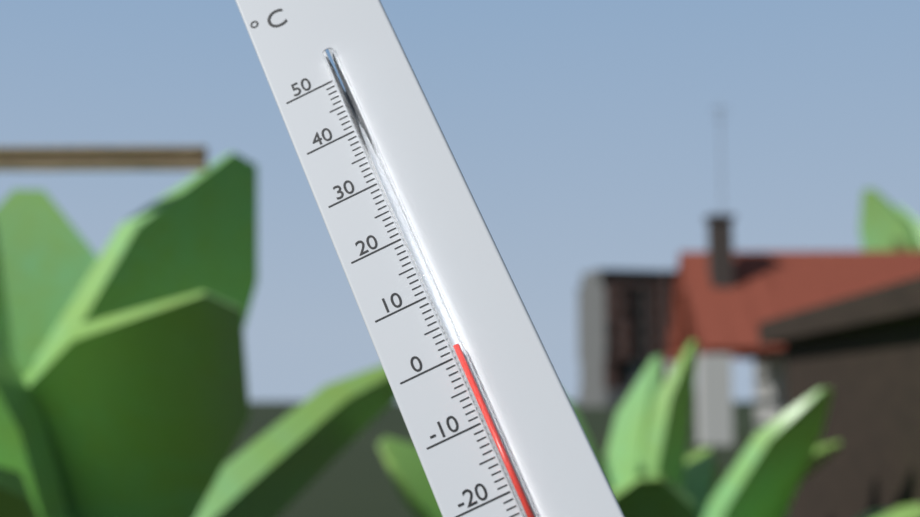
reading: 1 °C
